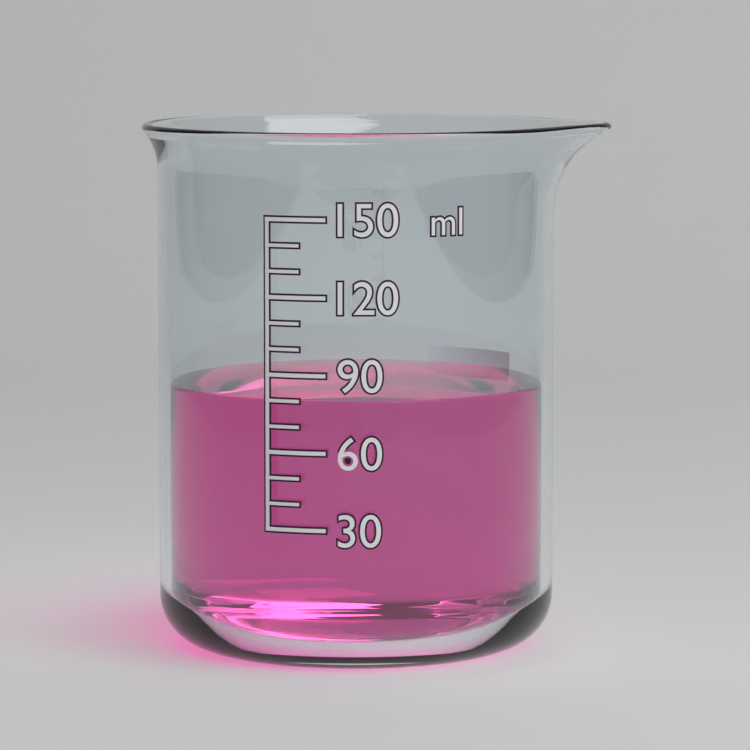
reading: 80 ml
